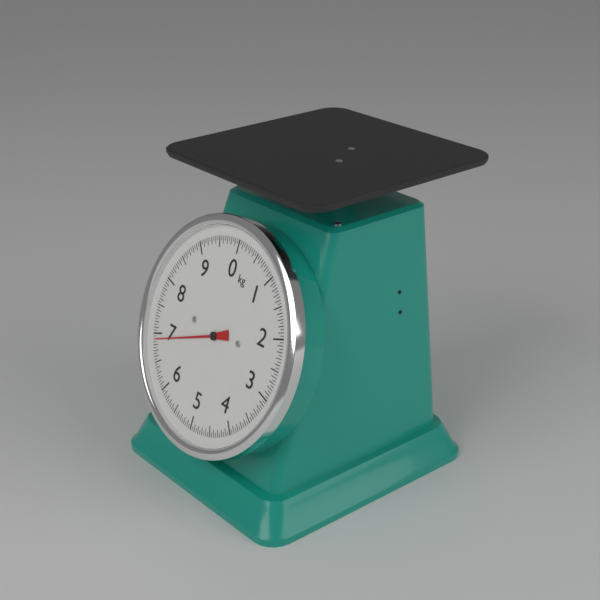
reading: 6.90 kg
